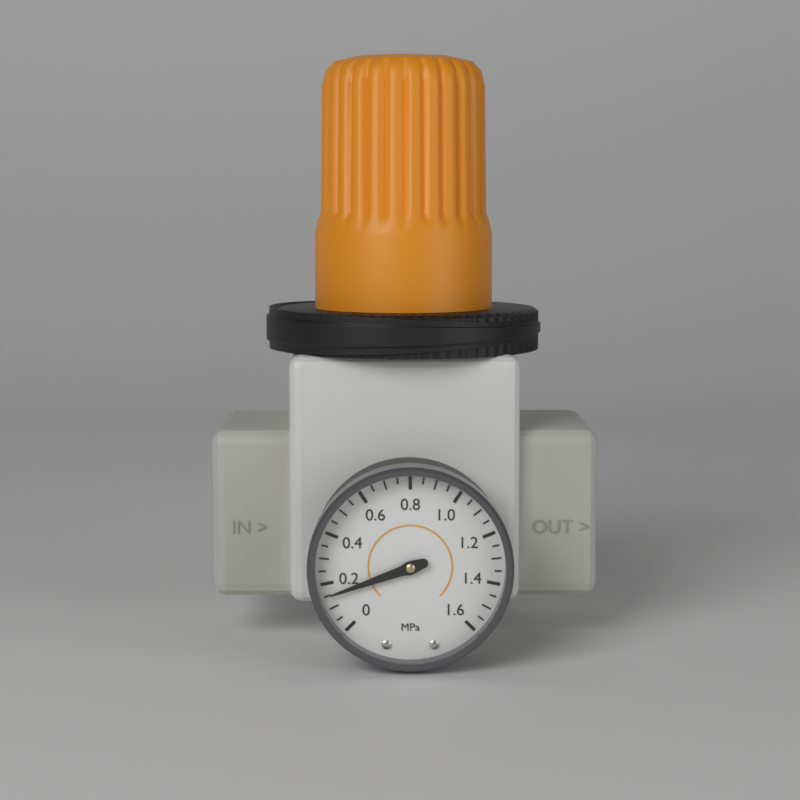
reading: 0.15 MPa
